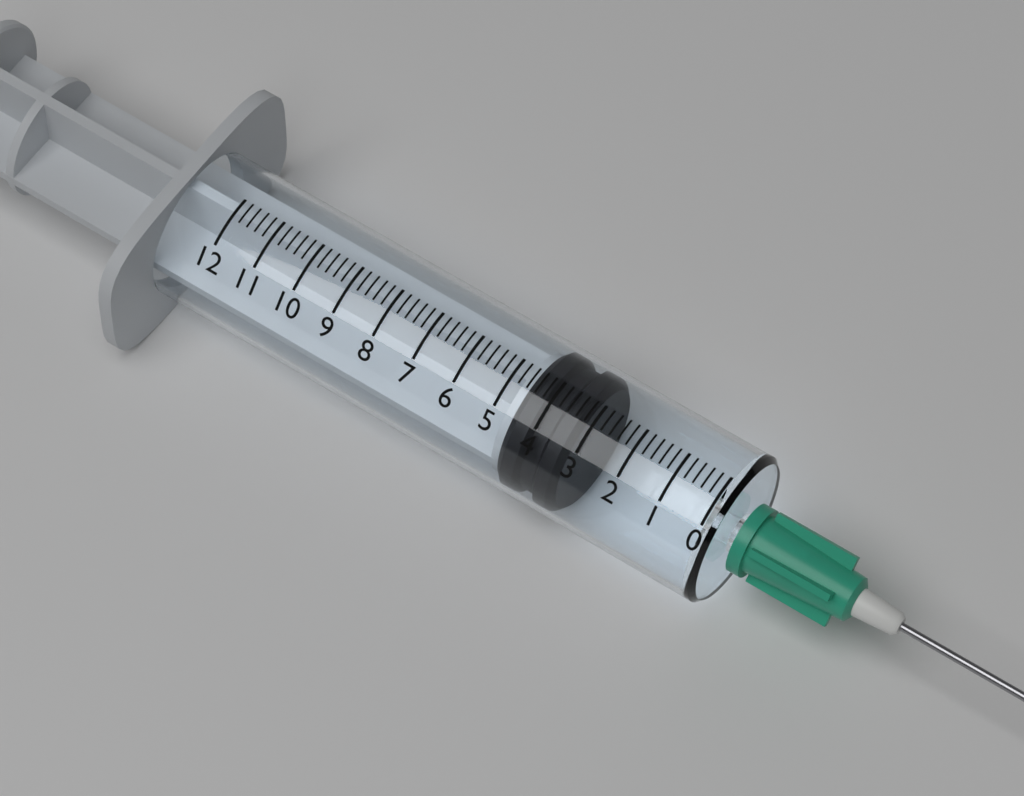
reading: 3.2 (no unit)
